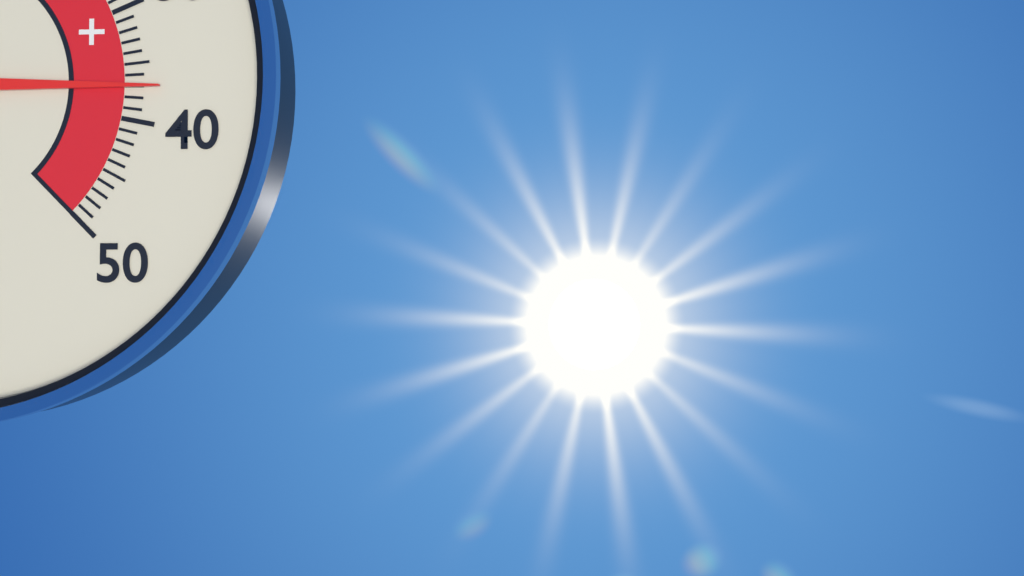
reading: 37 °C
